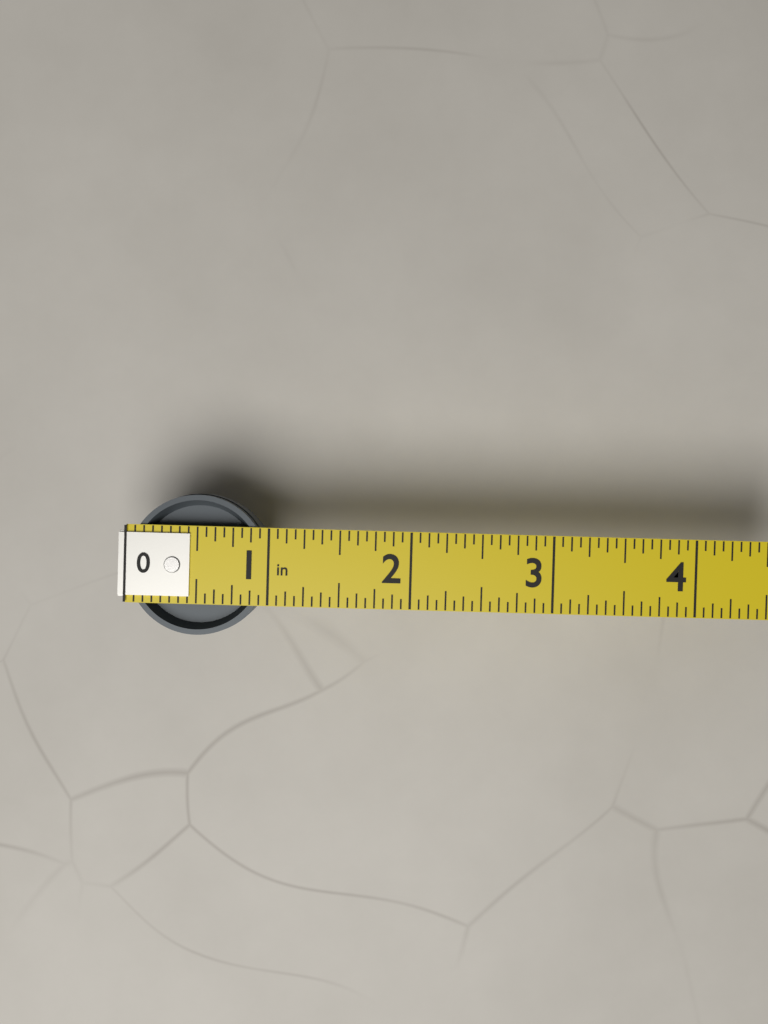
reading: 1.0000 in
